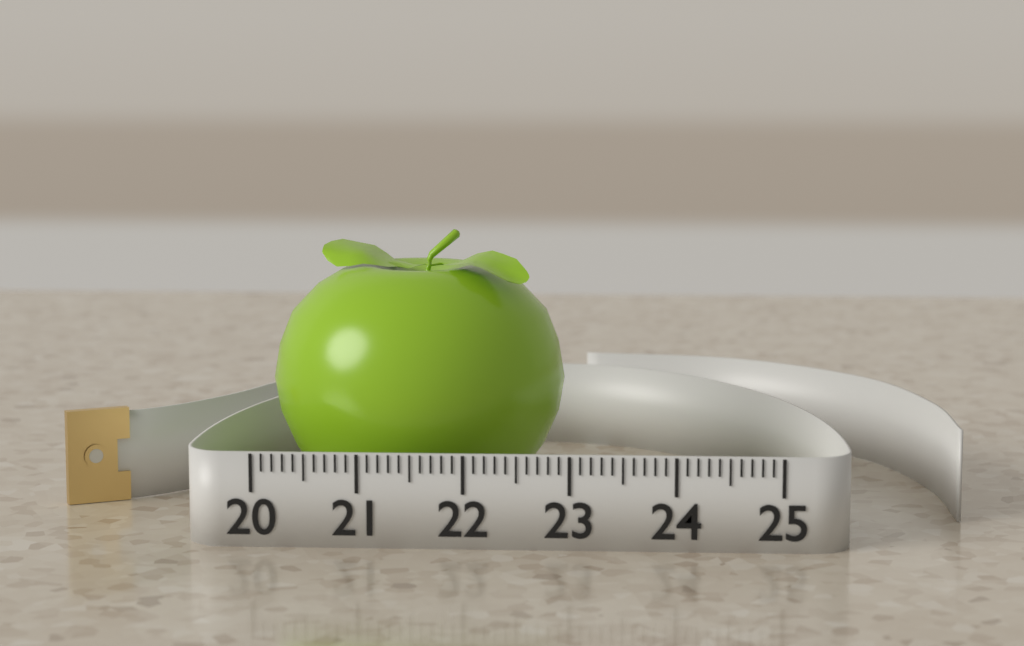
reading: 22.9 (no unit)
